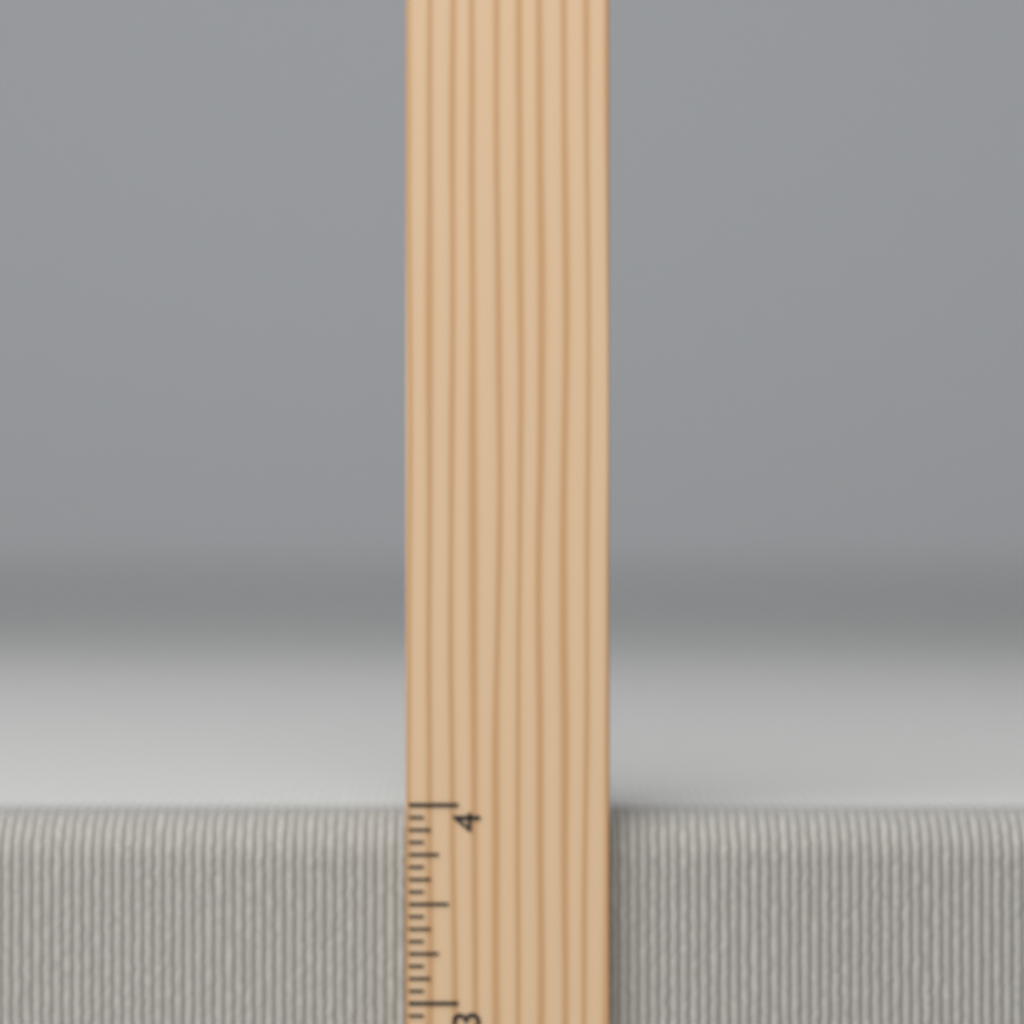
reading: 3.9375 inch
